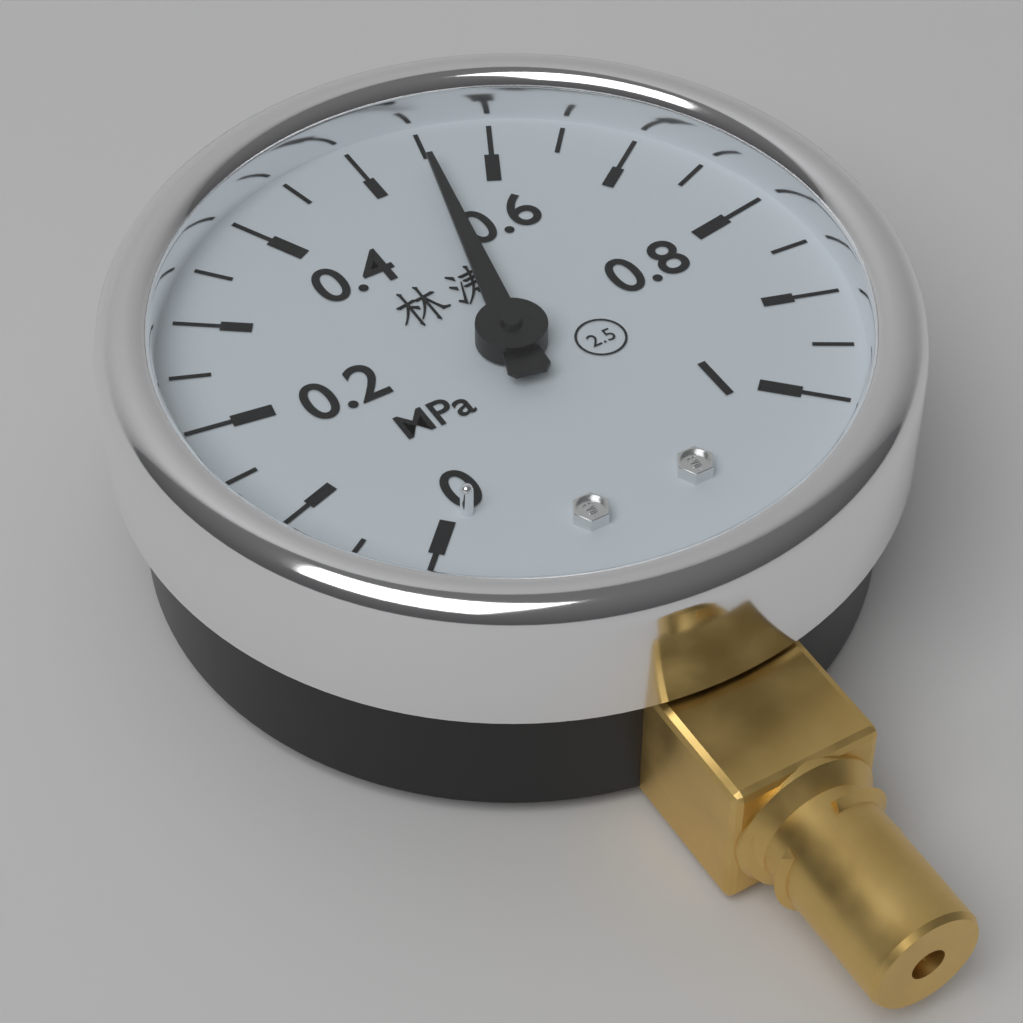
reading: 0.55 MPa
